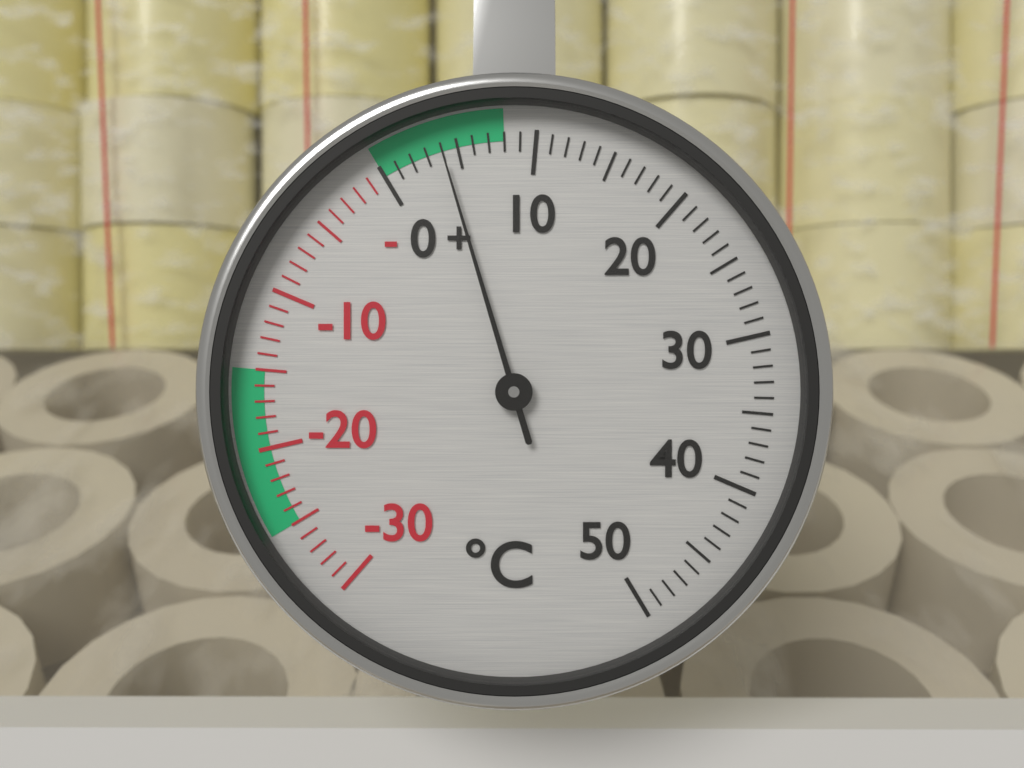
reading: 4 °C
